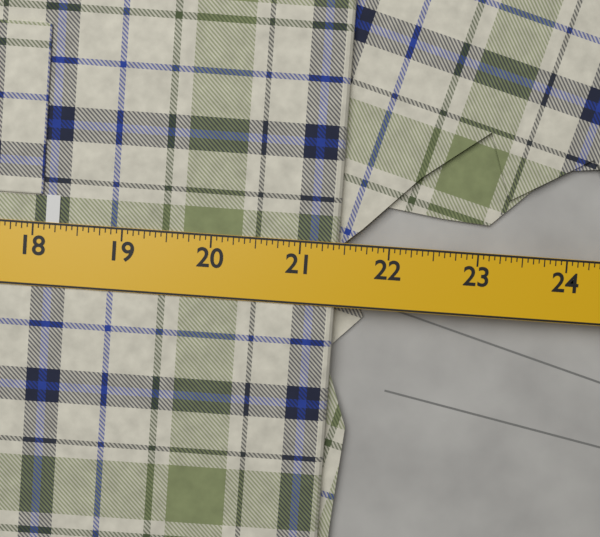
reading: 21.4375 in
